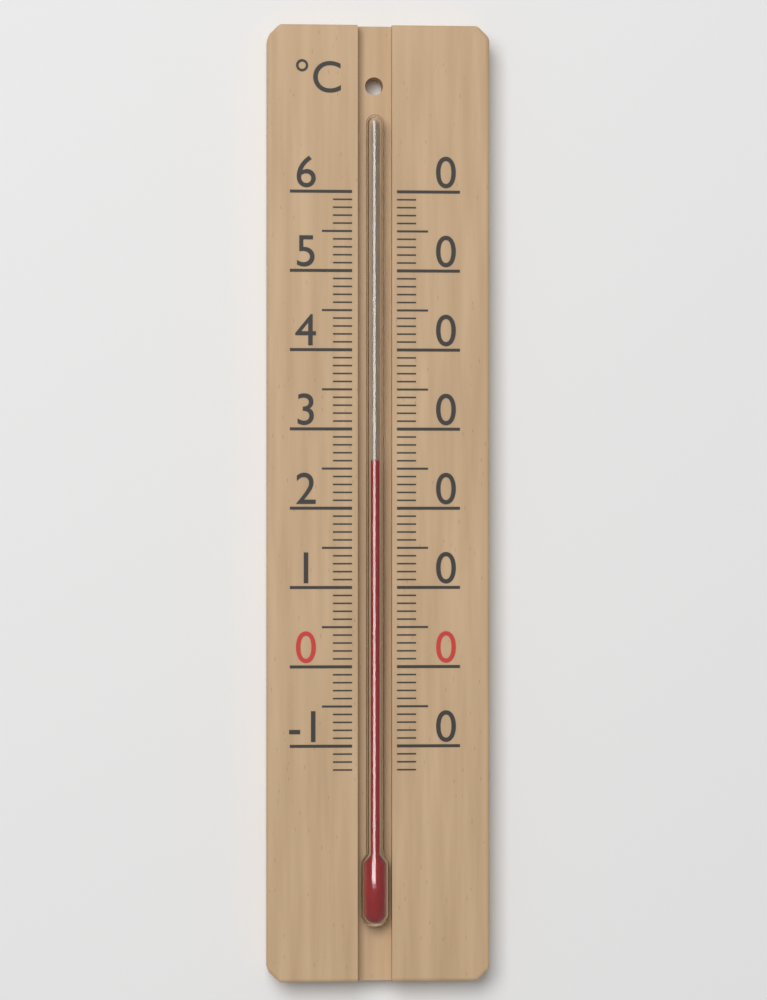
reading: 26 °C
